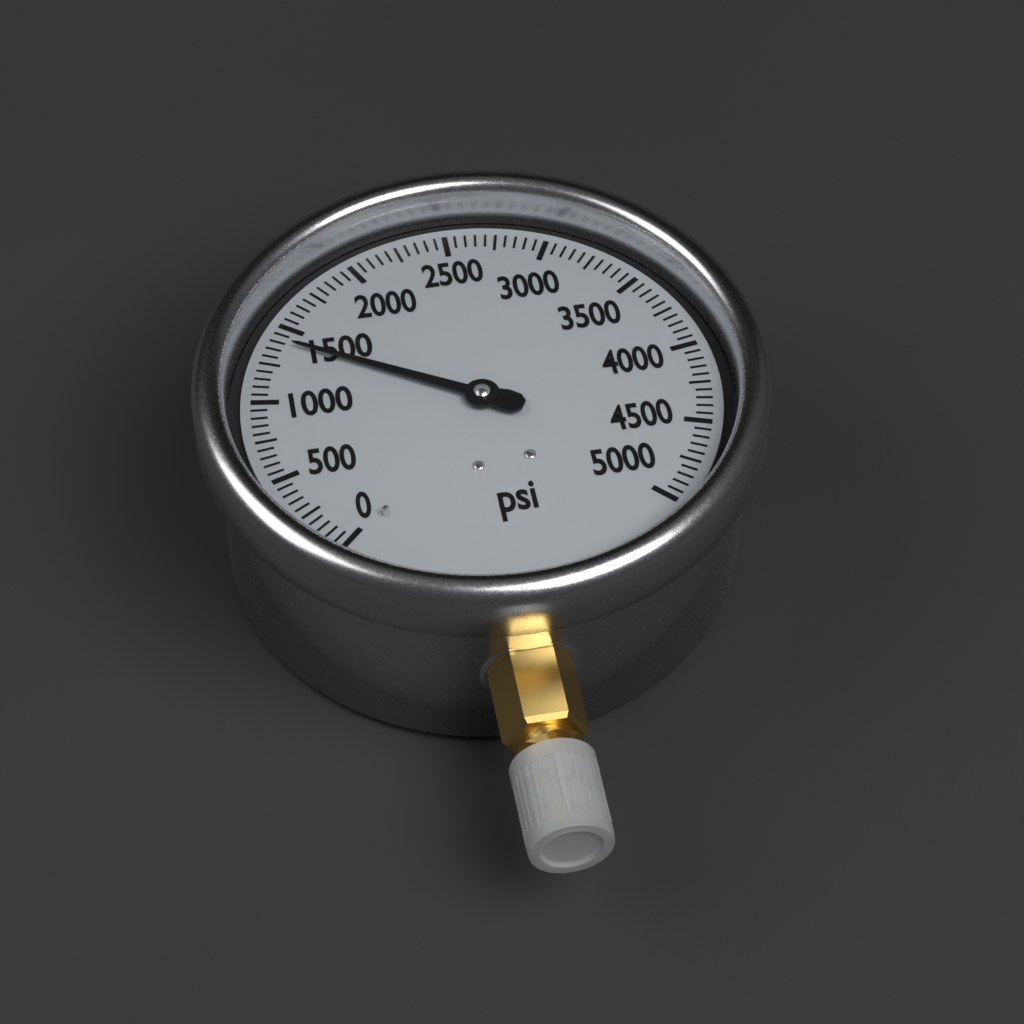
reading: 1400 psi
